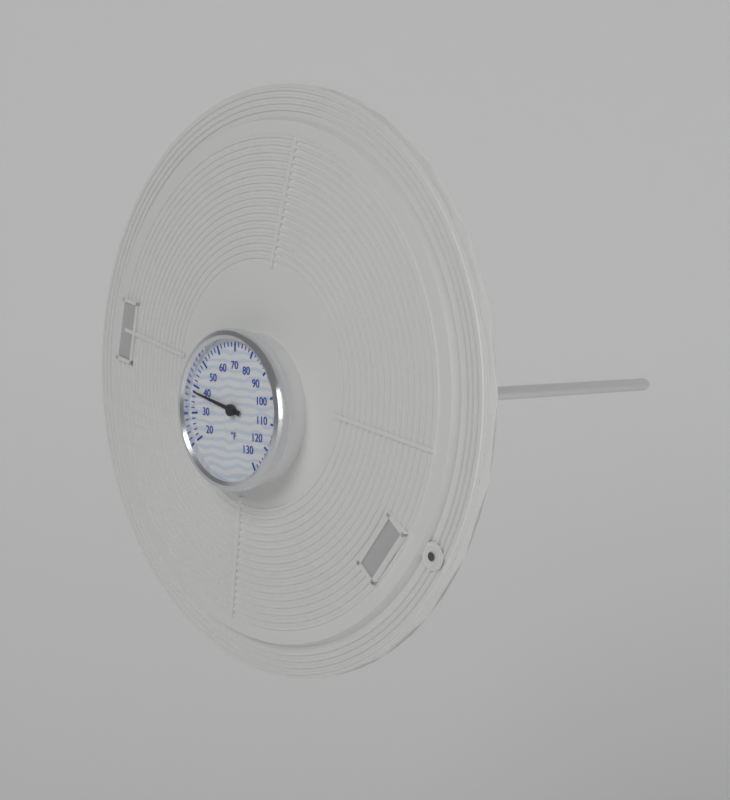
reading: 38 °F
